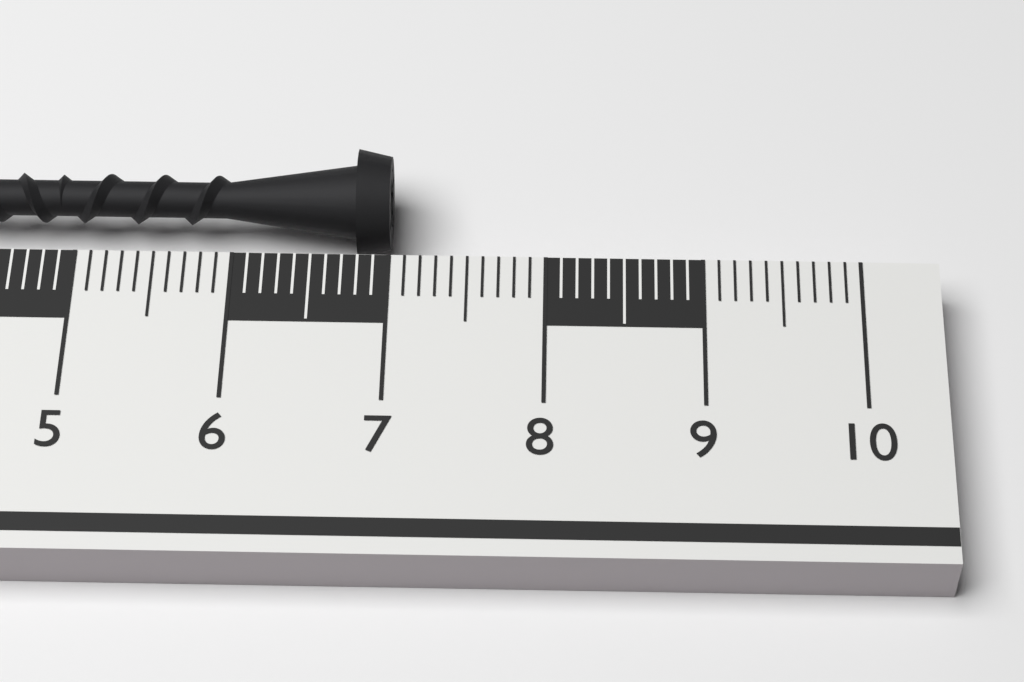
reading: 7.0 cm
